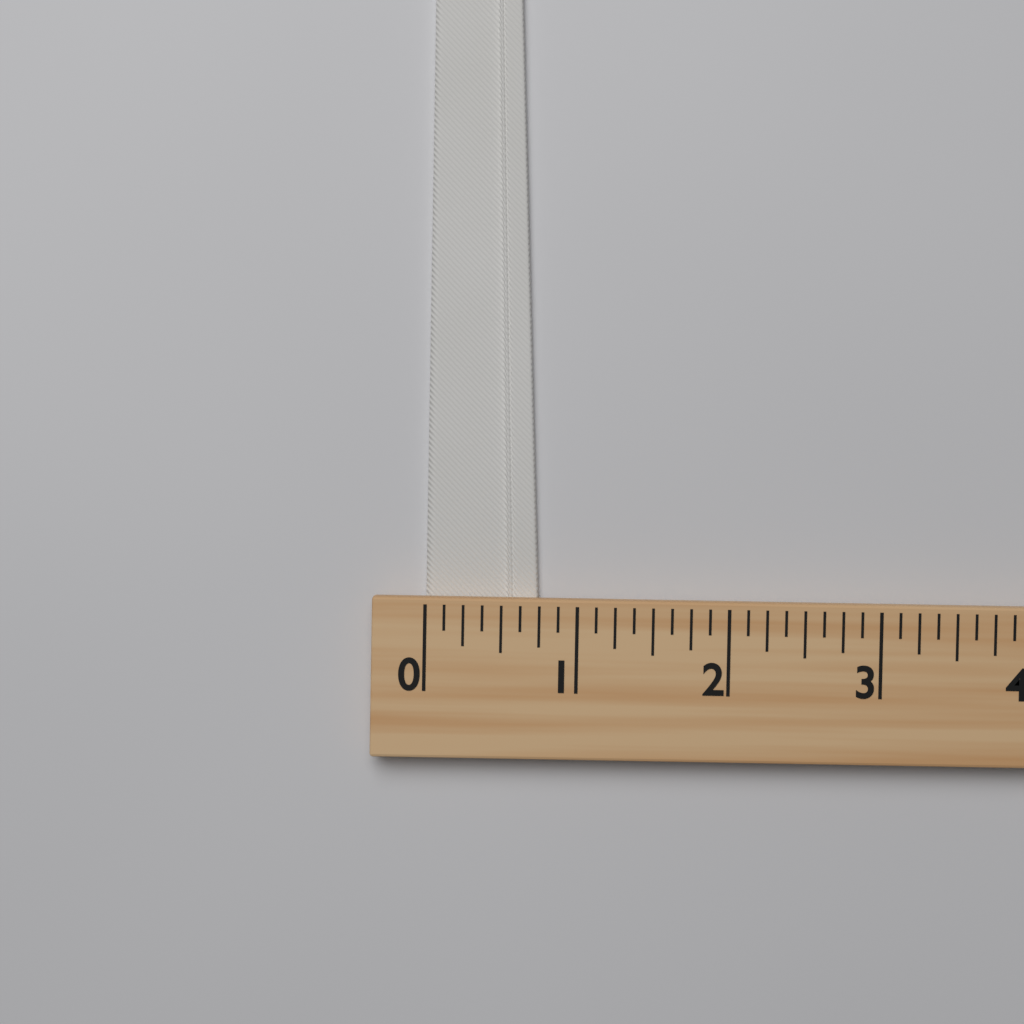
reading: 0.750 (no unit)
